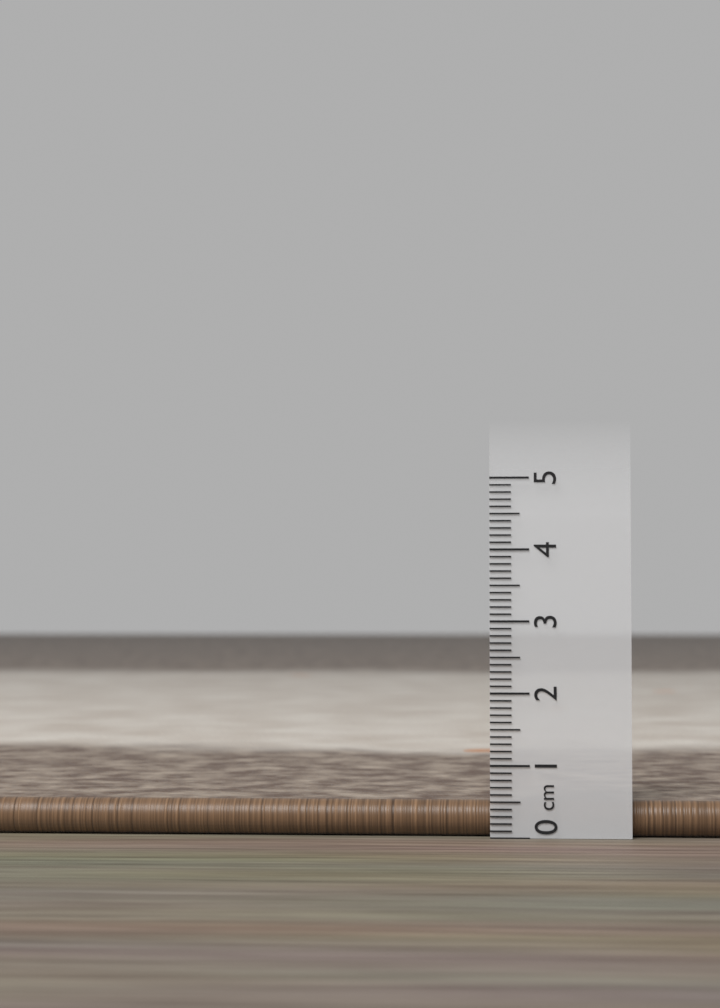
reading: 0.5 cm
